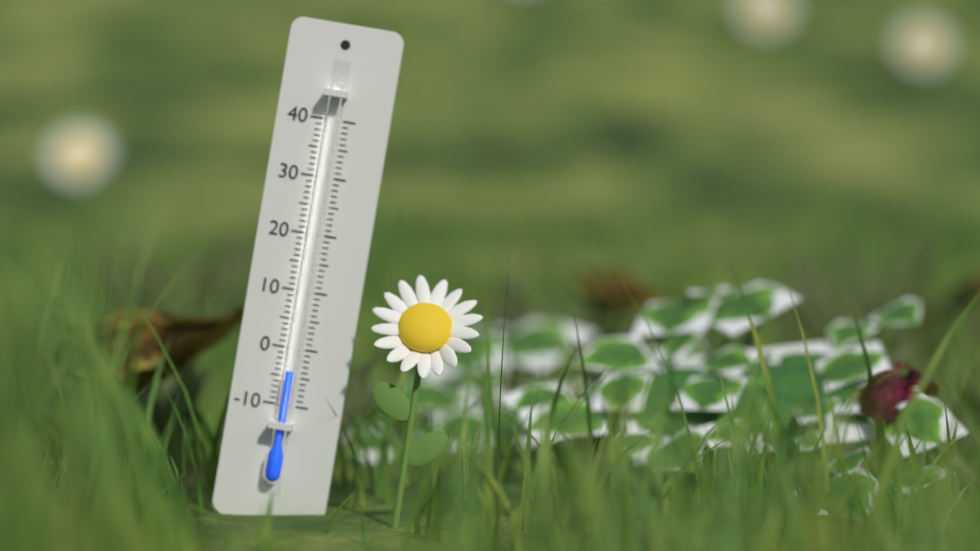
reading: -4 (no unit)
